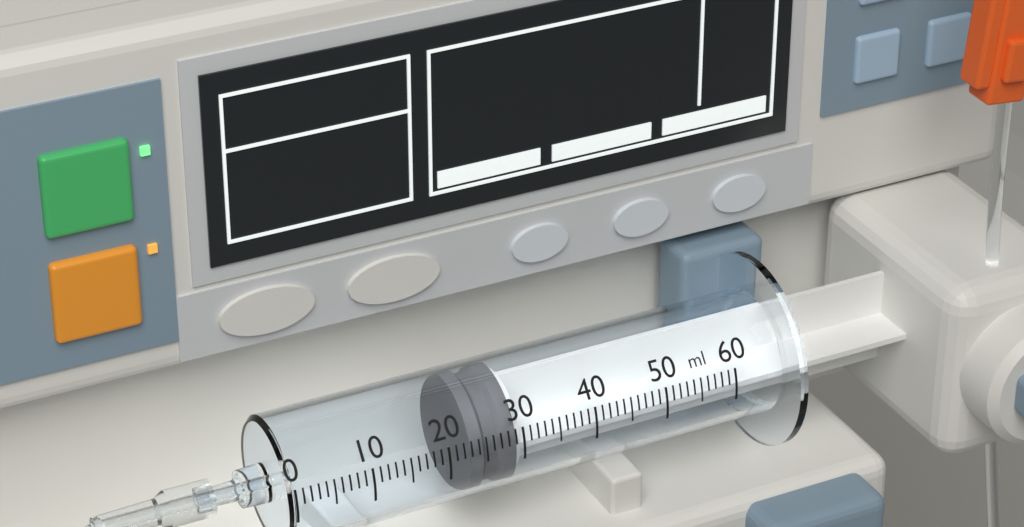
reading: 23 ml
